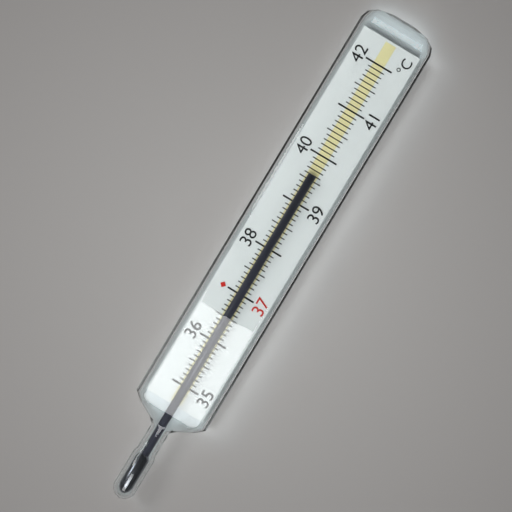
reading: 39.6 °C
